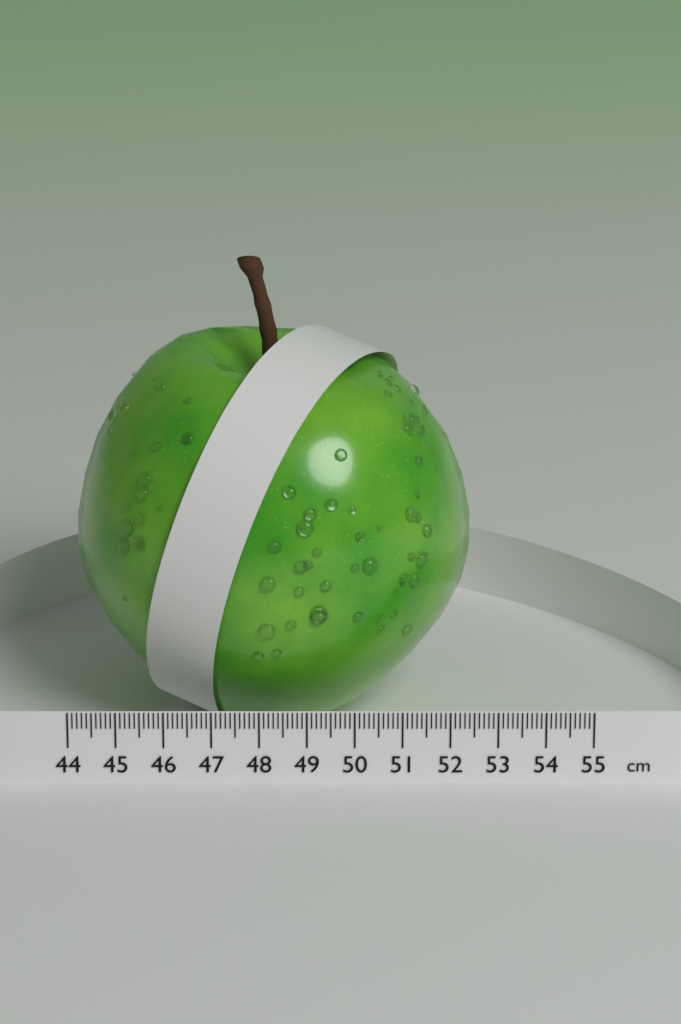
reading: 52.5 cm
